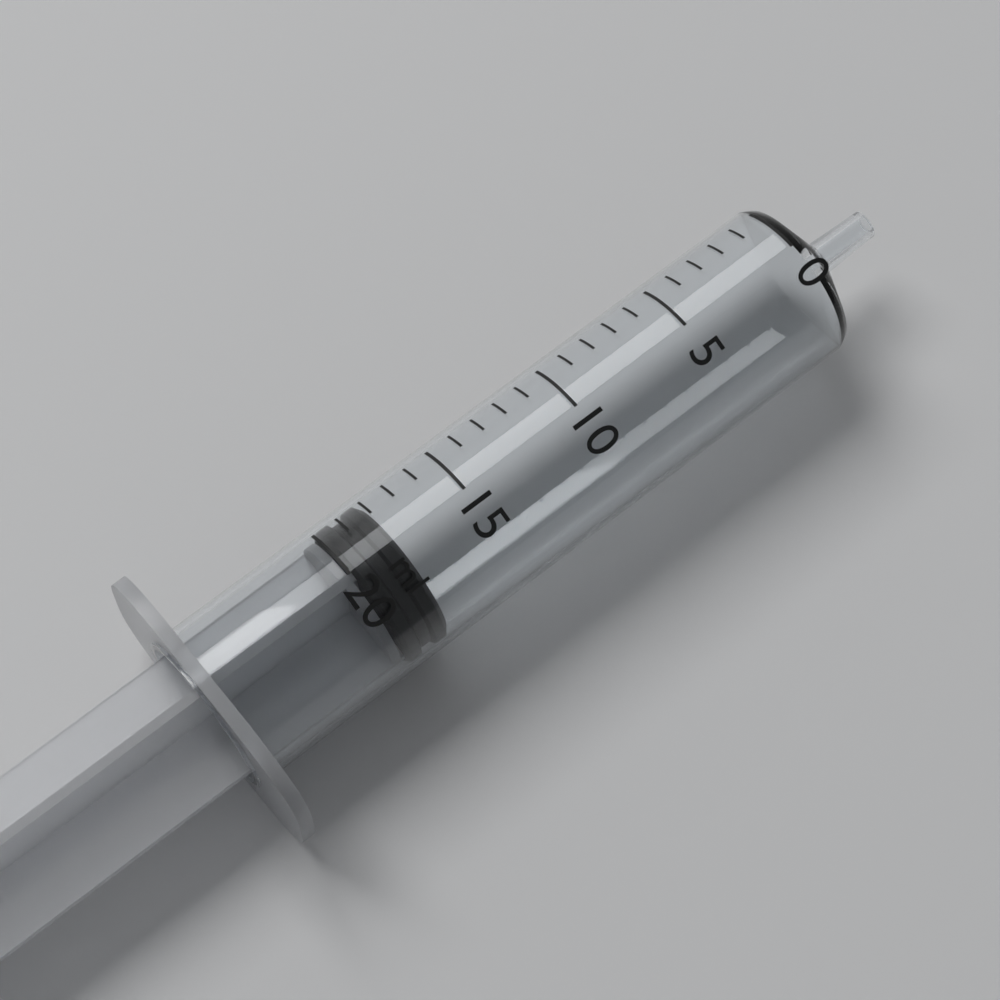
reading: 18 ml
